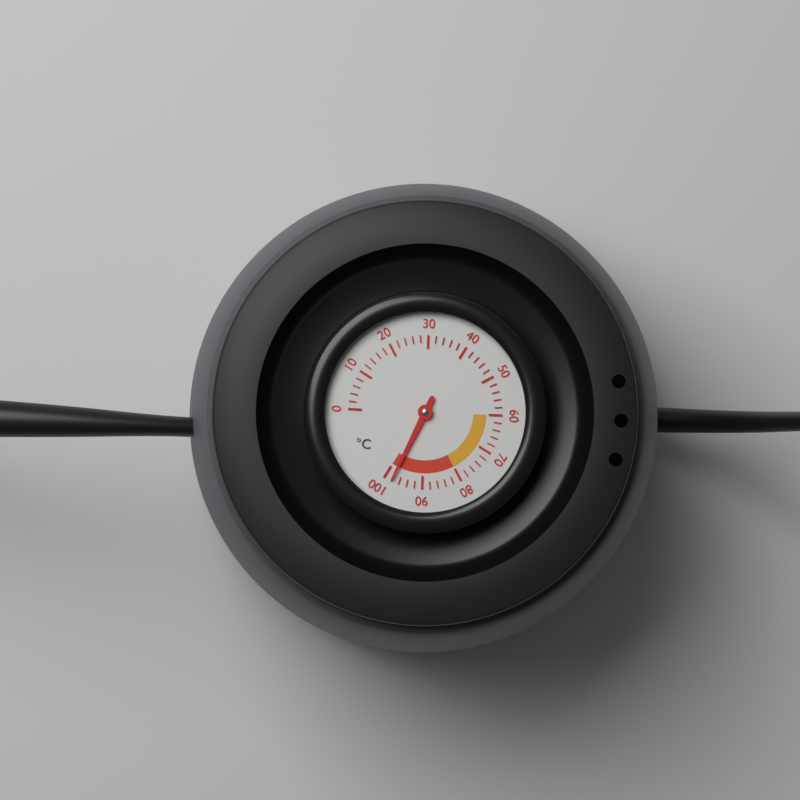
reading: 98 °C
